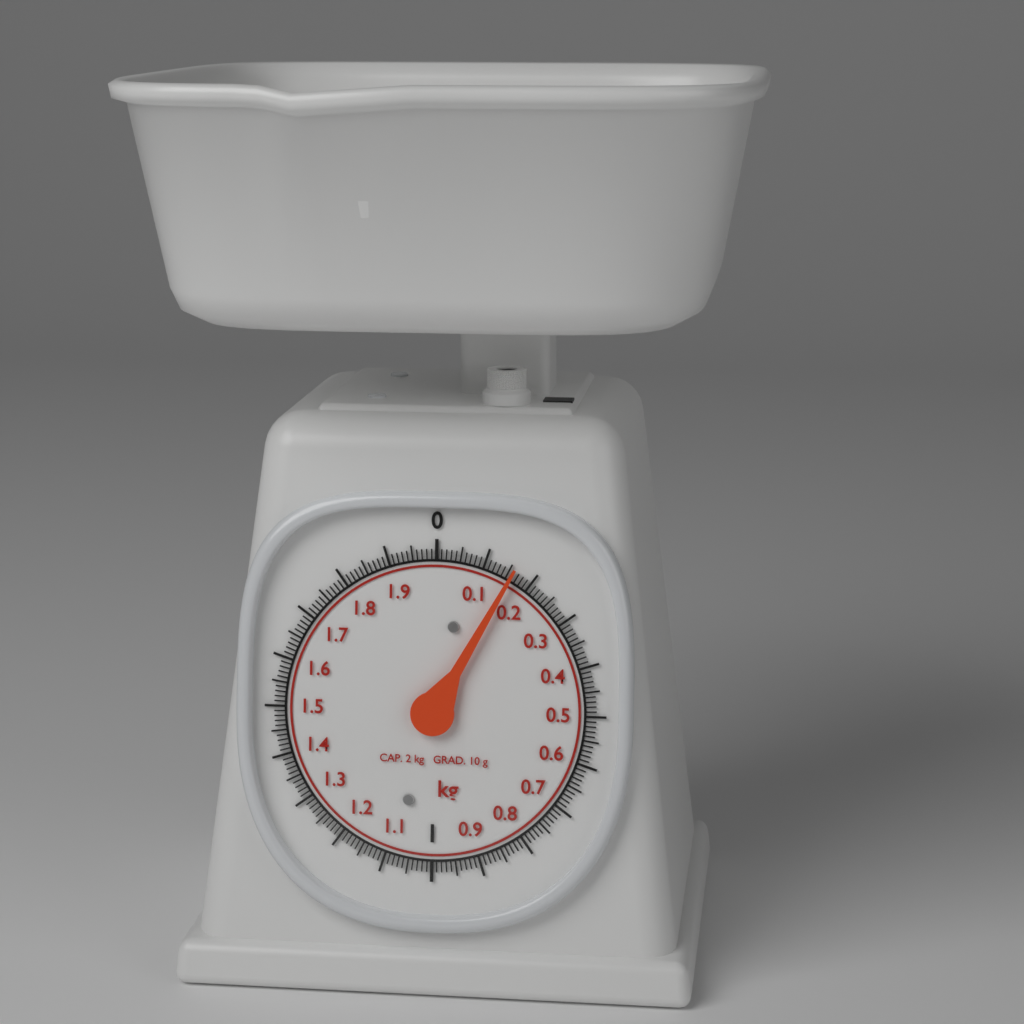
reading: 0.16 kg
